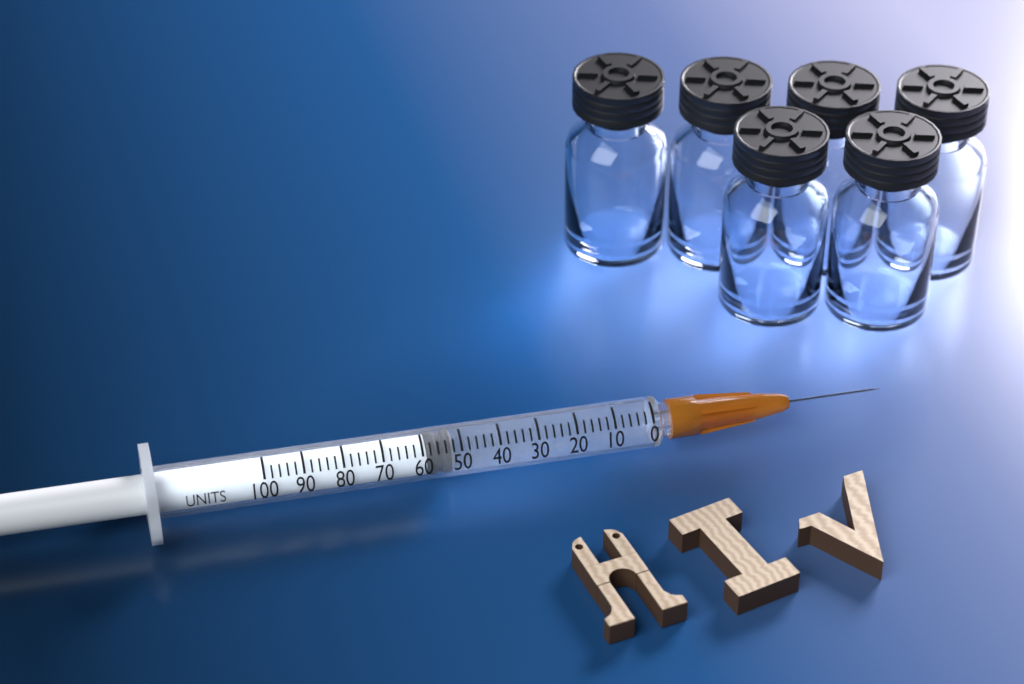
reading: 52 units
